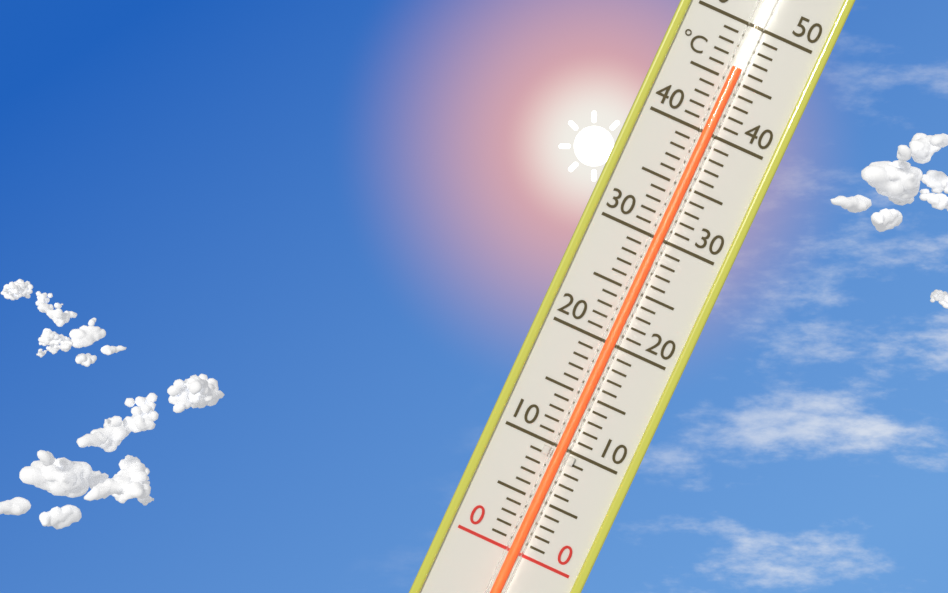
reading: 46 °C
